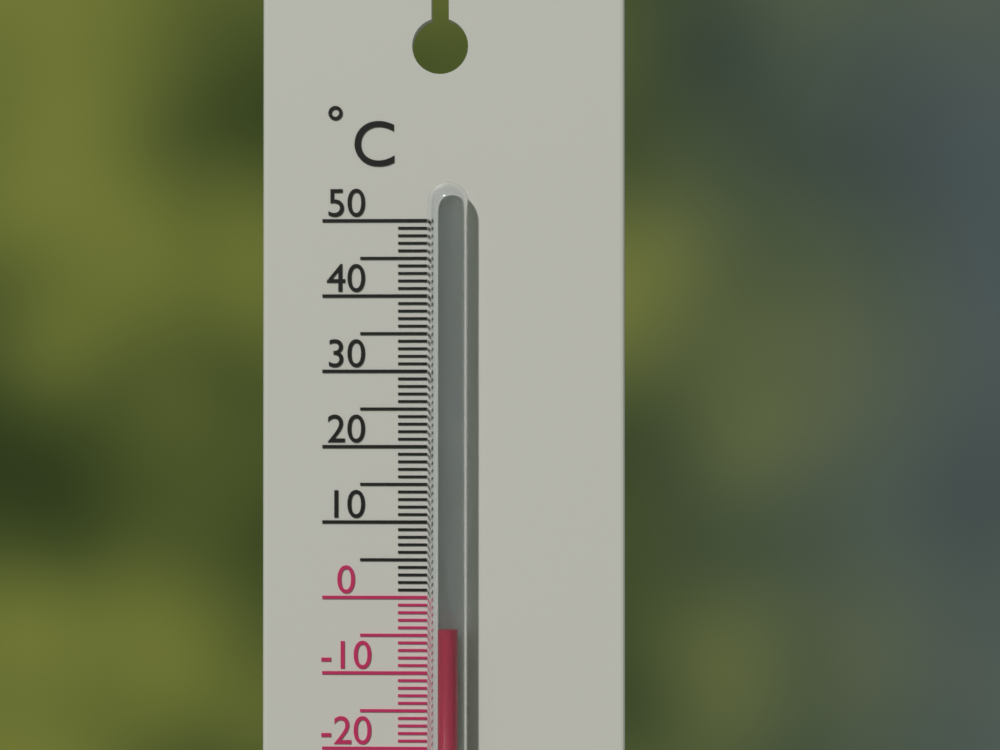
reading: -4 °C
